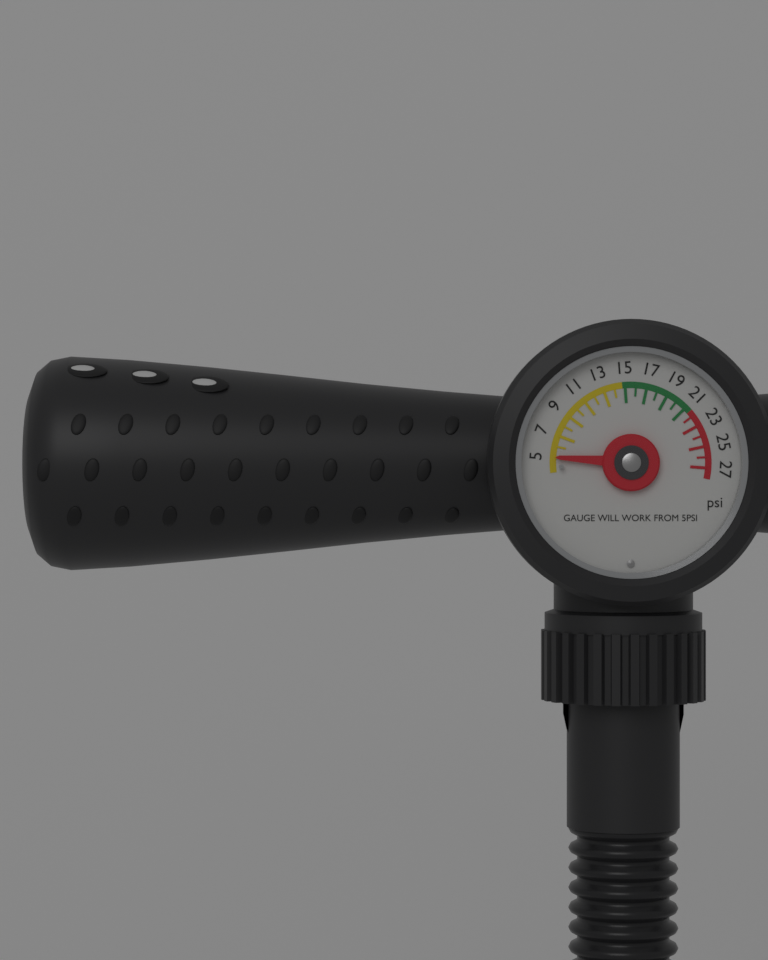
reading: 5 psi
